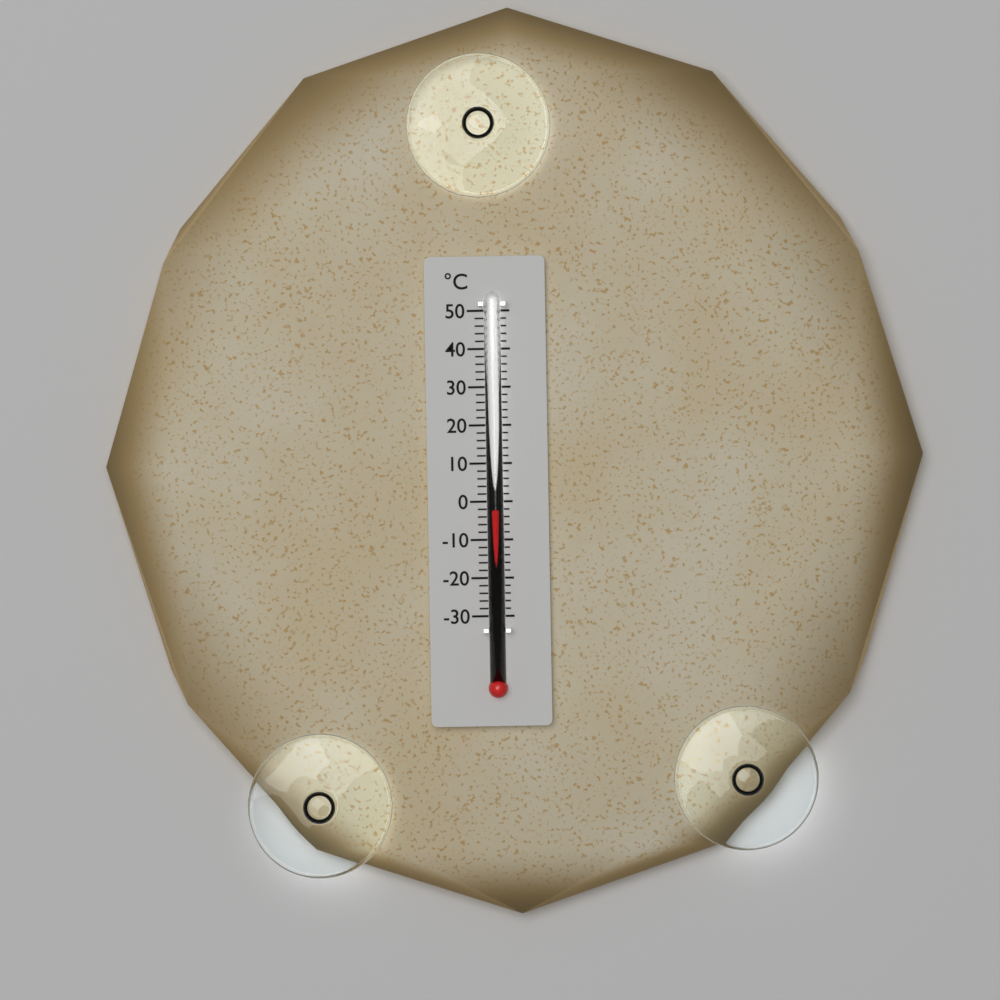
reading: -2 °C
